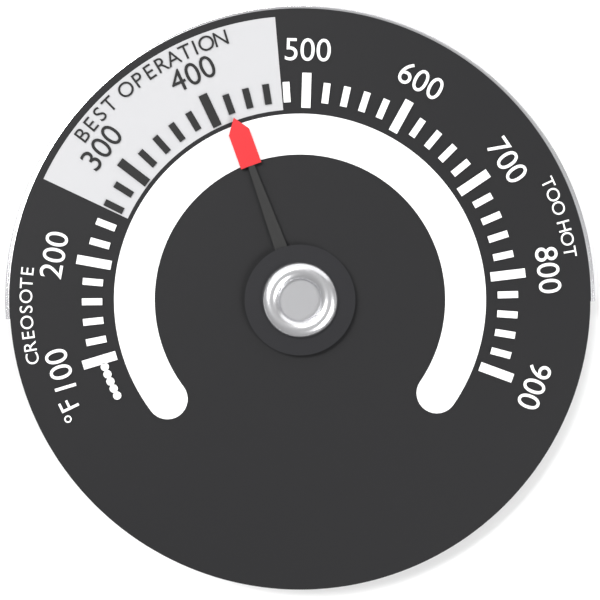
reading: 420 °F
